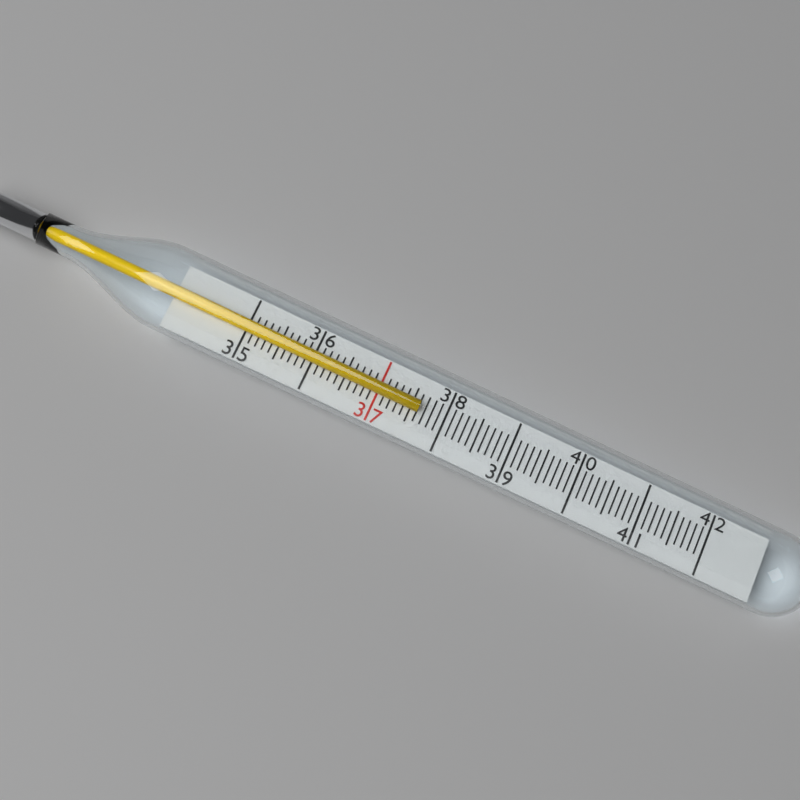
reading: 37.6 (no unit)
